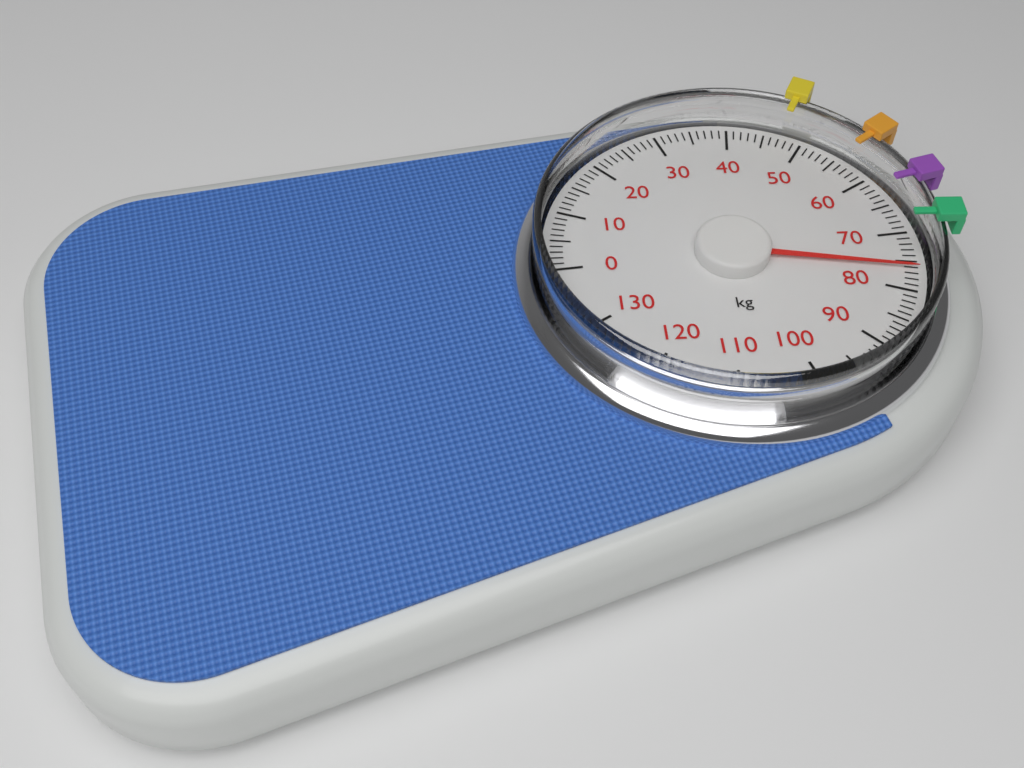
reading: 76 kg
